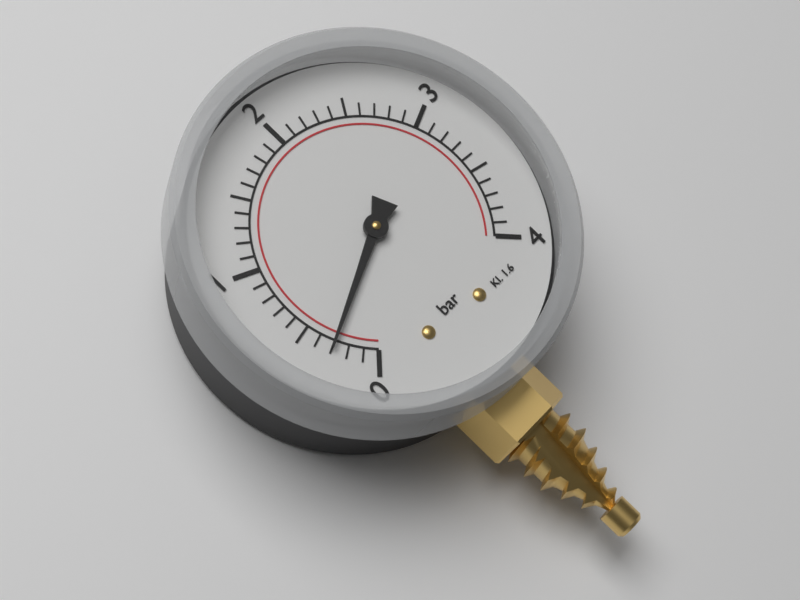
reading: 0.3 bar
